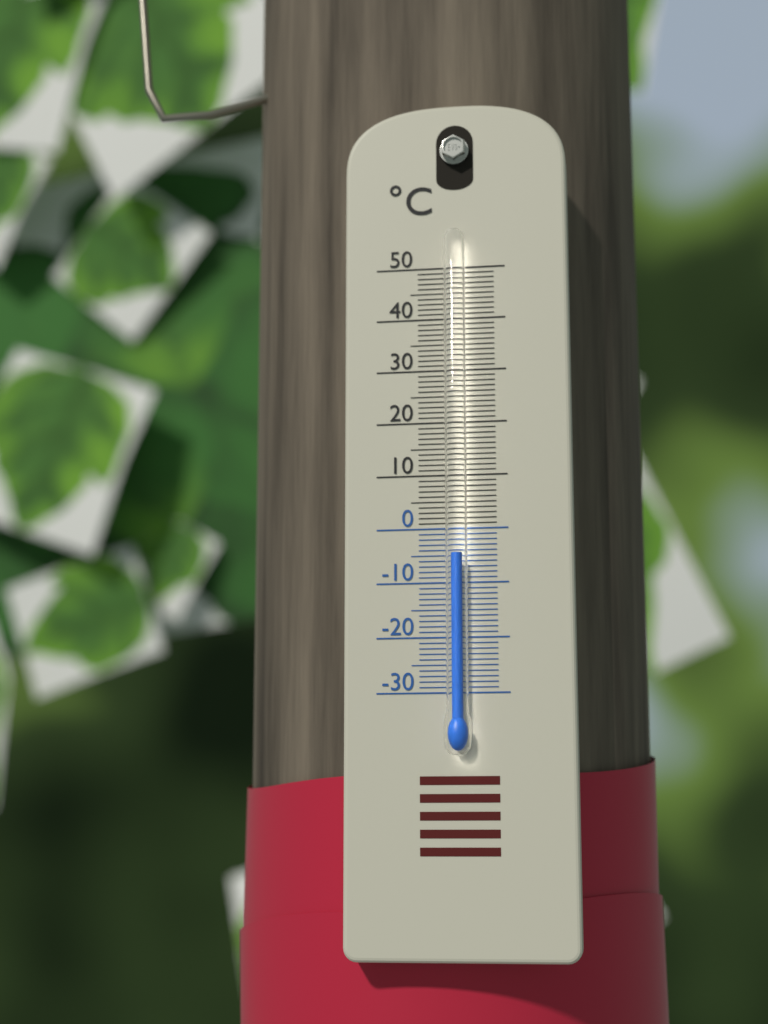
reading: -5 °C
